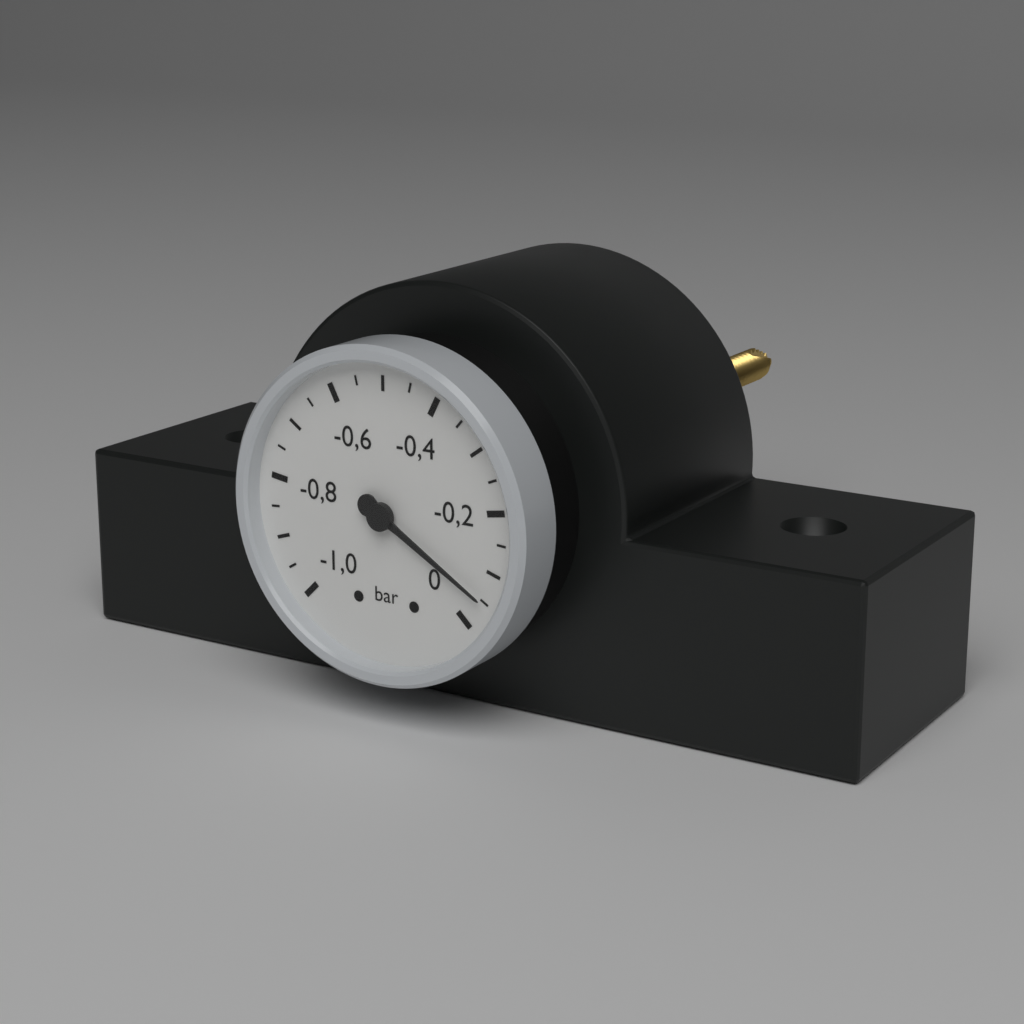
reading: -0.05 bar
